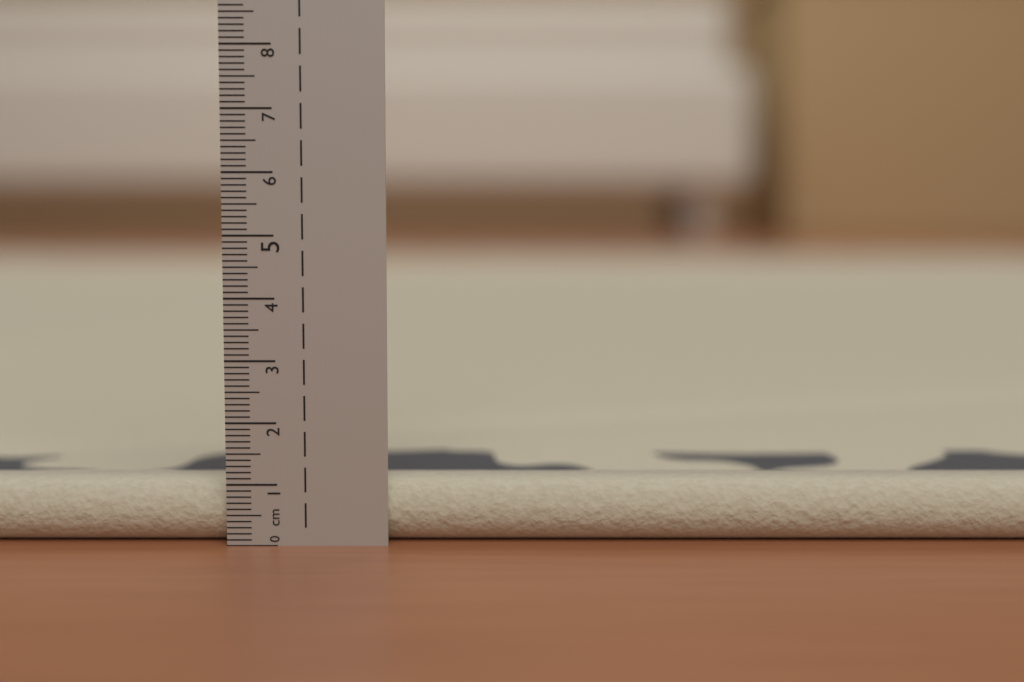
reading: 1.0 cm
